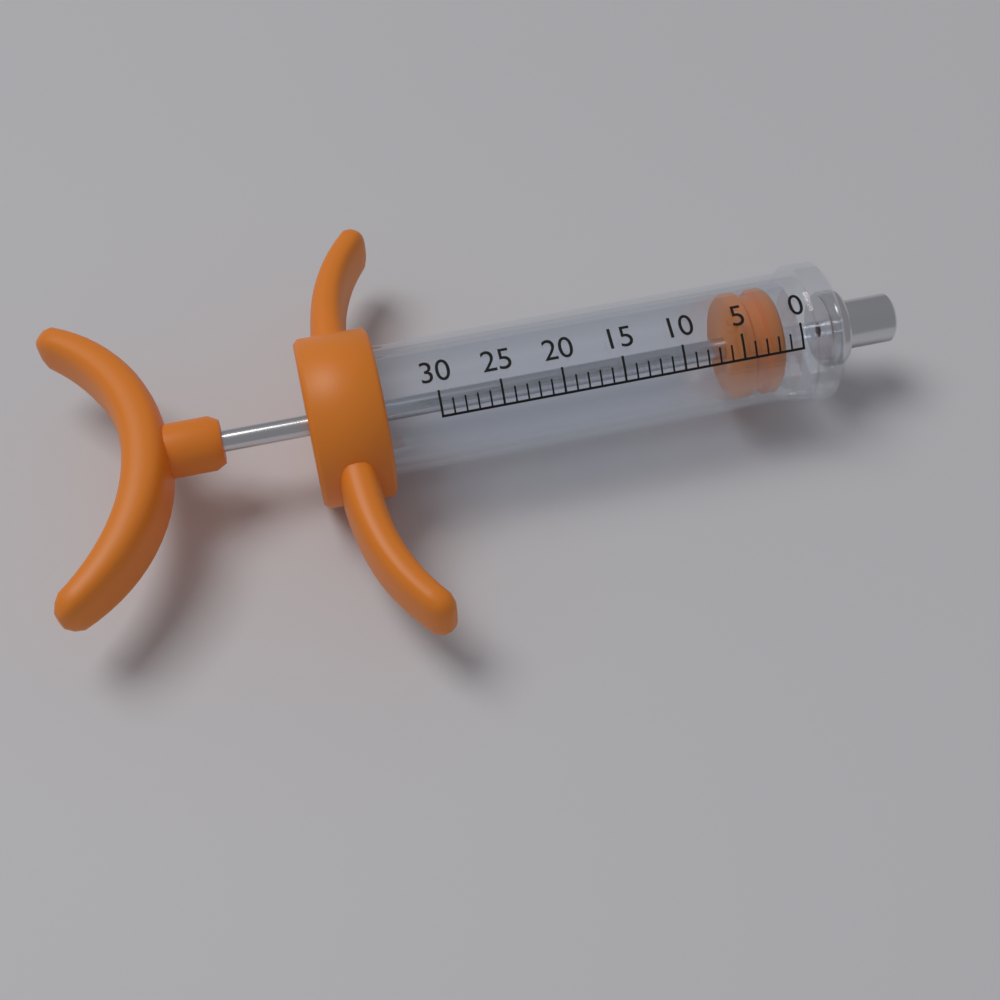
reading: 1 (no unit)
